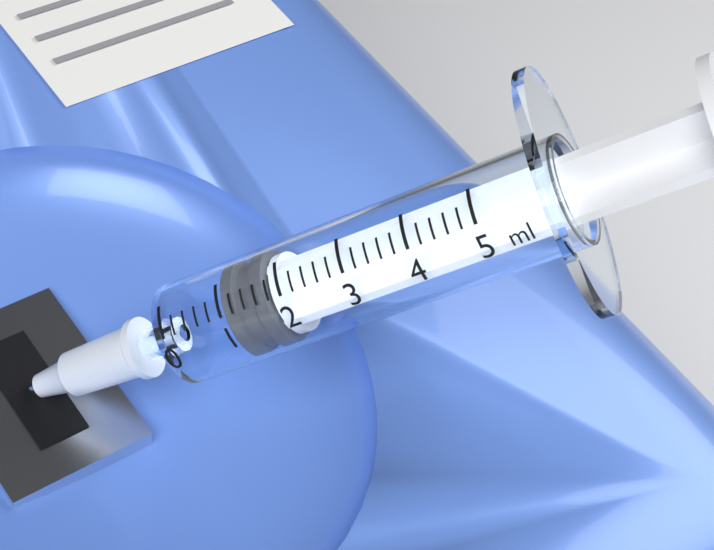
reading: 1.0 ml
